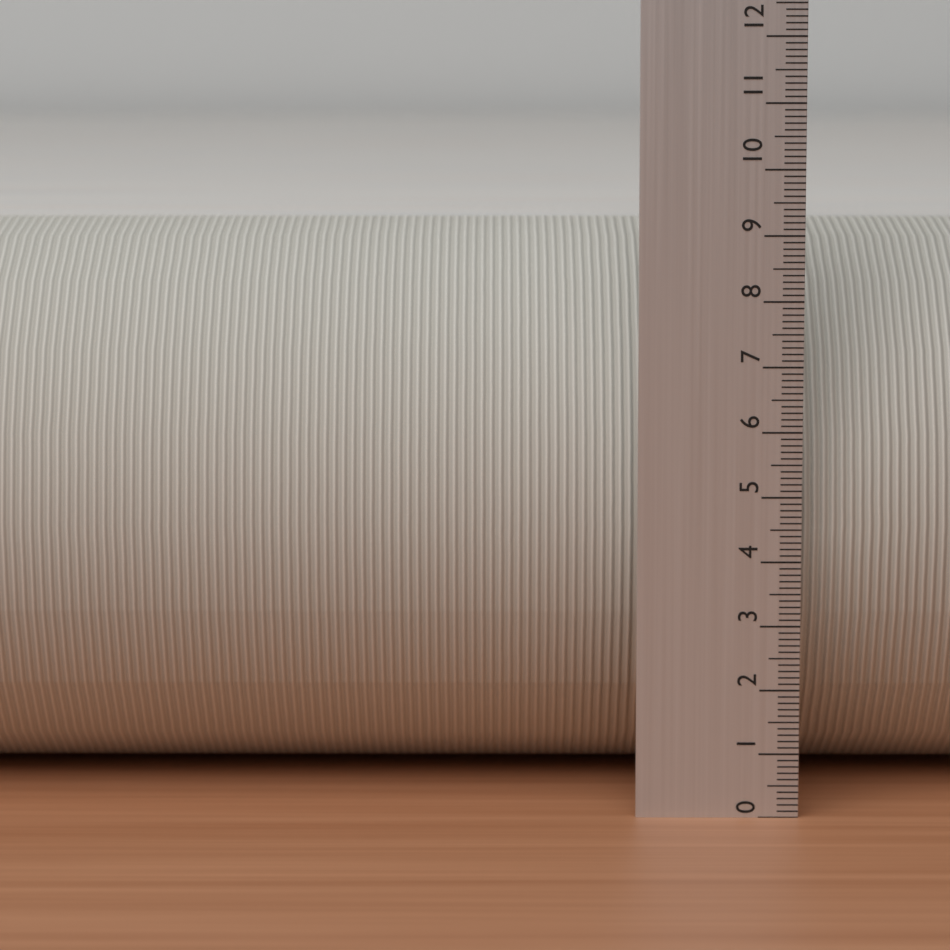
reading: 9.0 (no unit)
